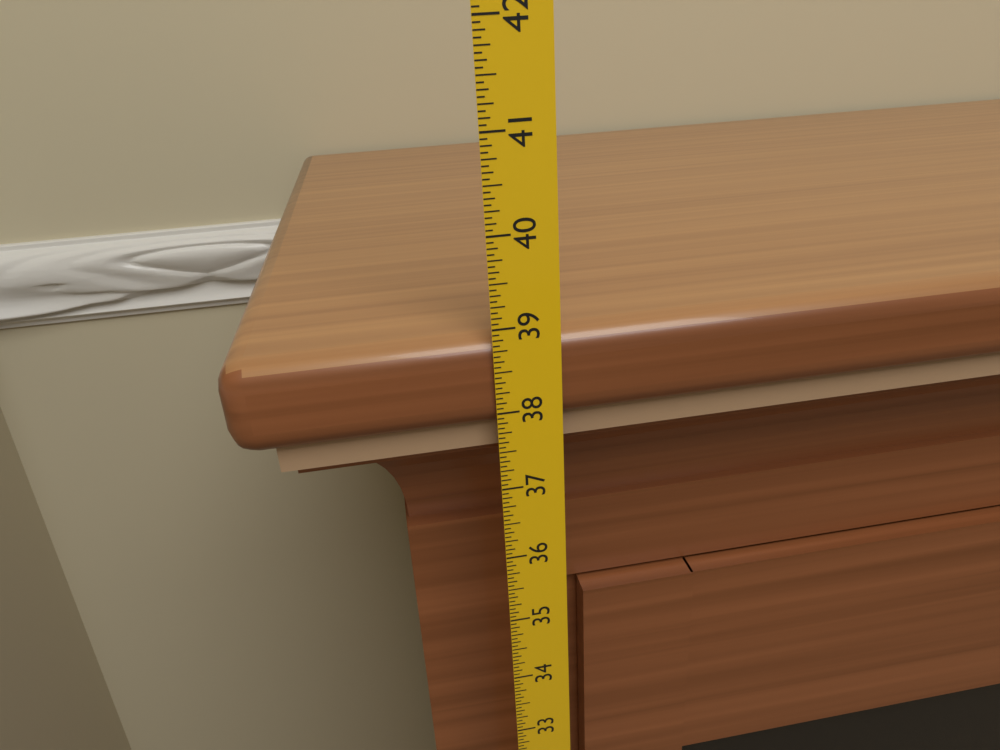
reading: 38.8750 in
